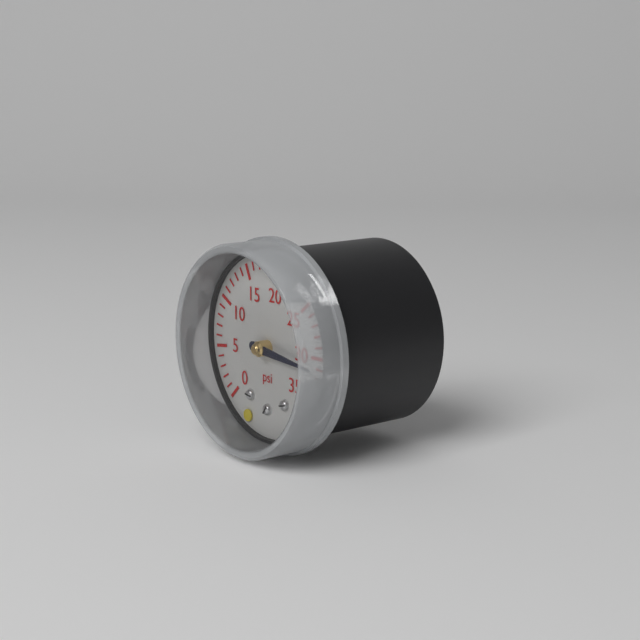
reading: 31 psi
